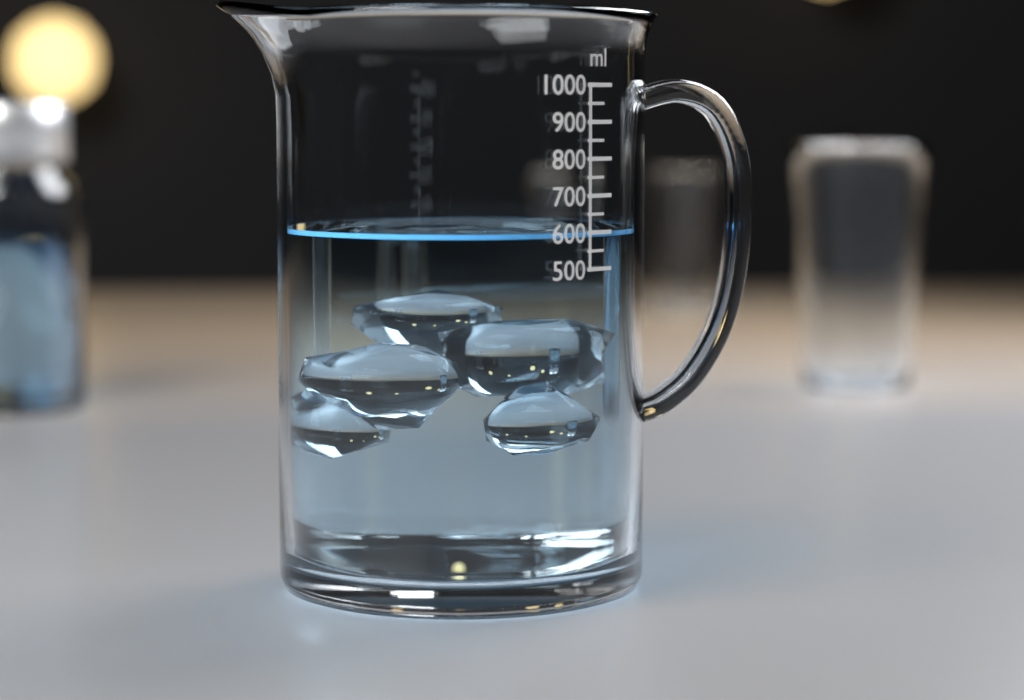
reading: 600 ml
